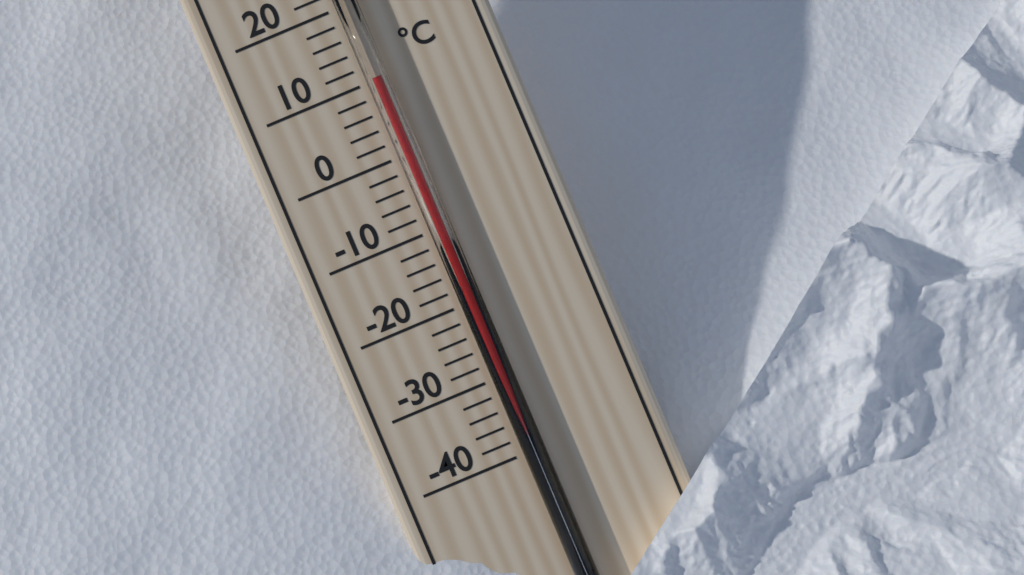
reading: 10 °C
